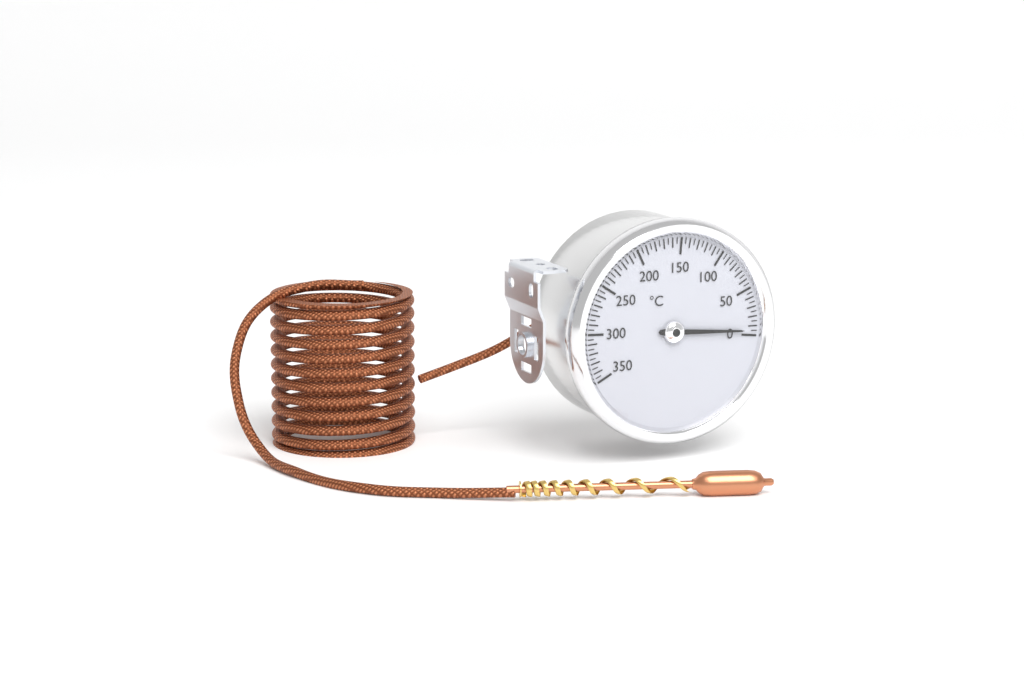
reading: 5 °C
